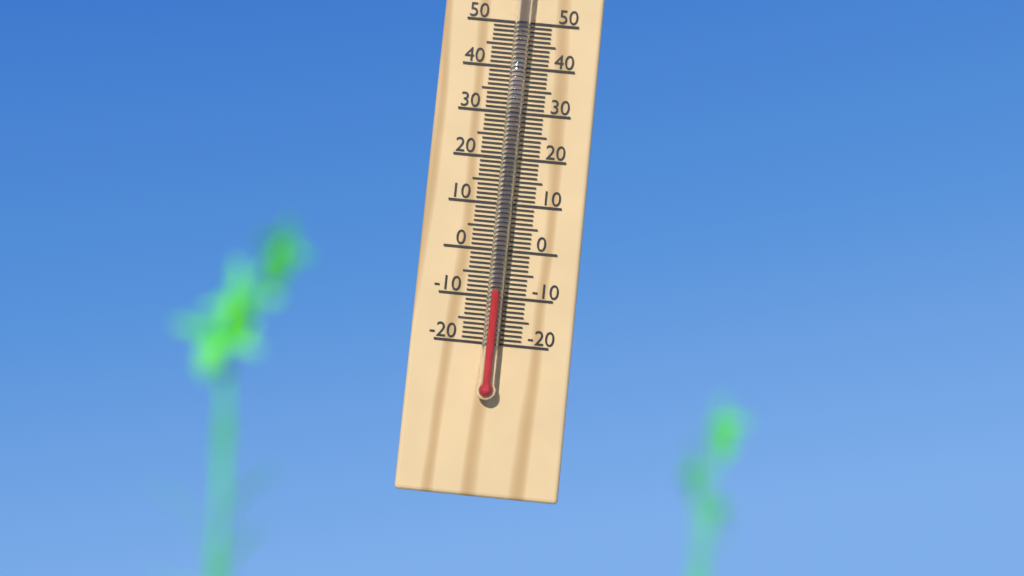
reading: -9 °C
